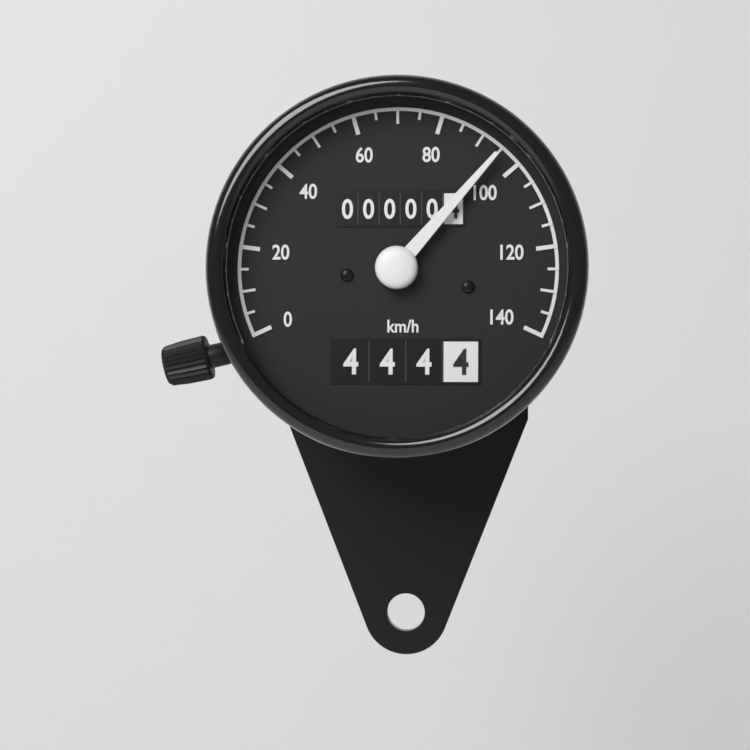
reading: 95 km/h
